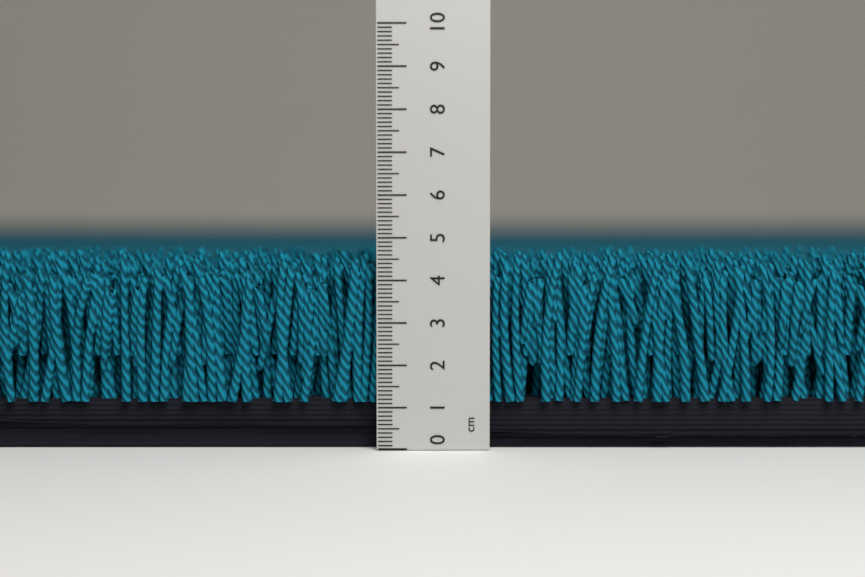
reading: 4.7 cm
